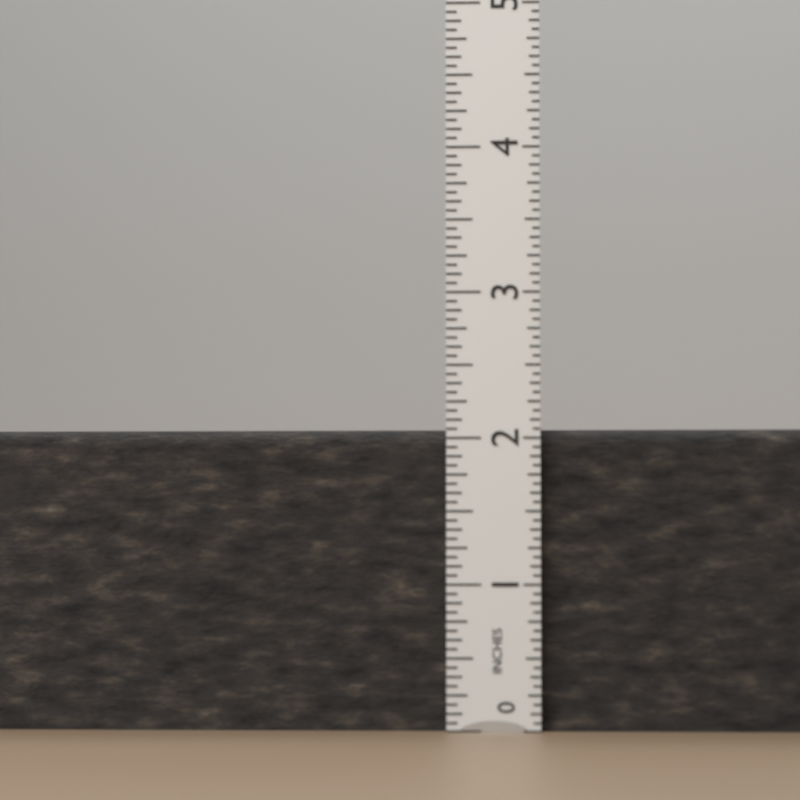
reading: 2.0625 in
